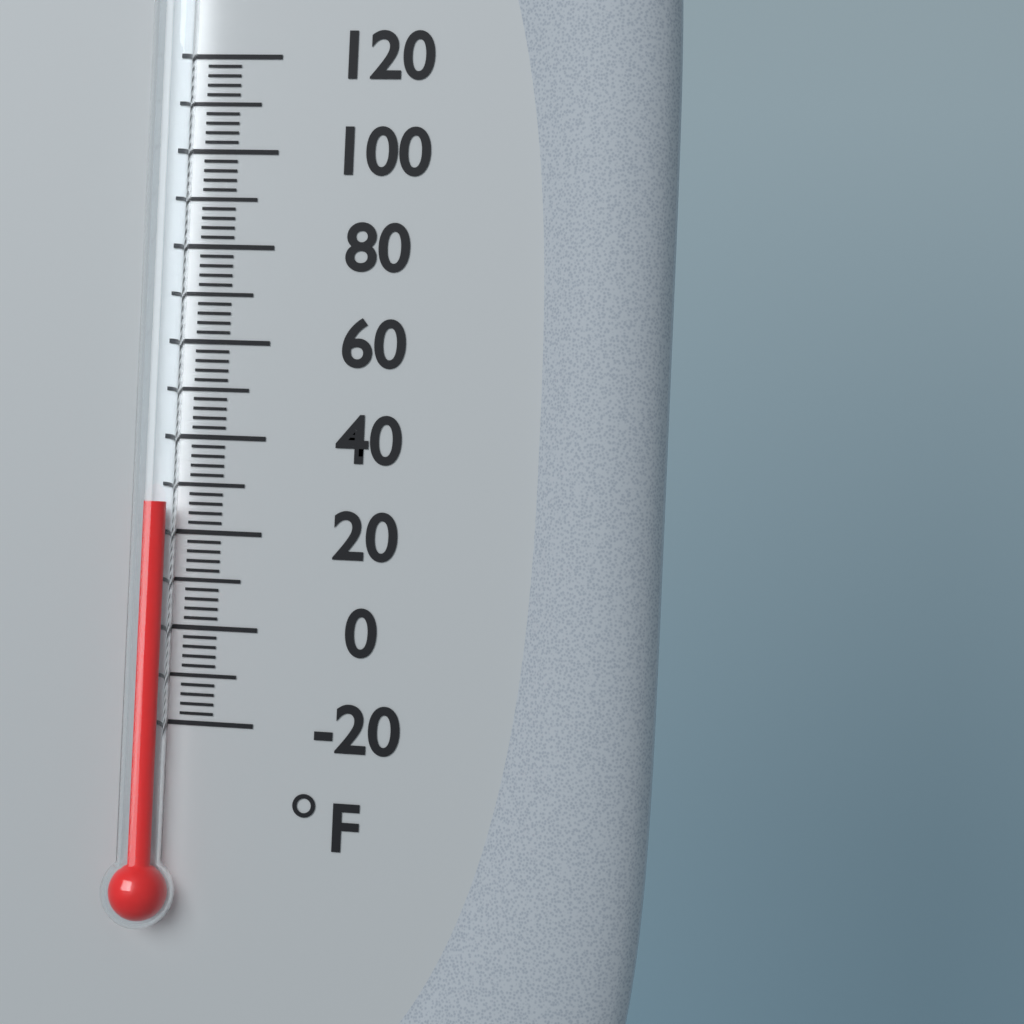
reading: 26 °F
